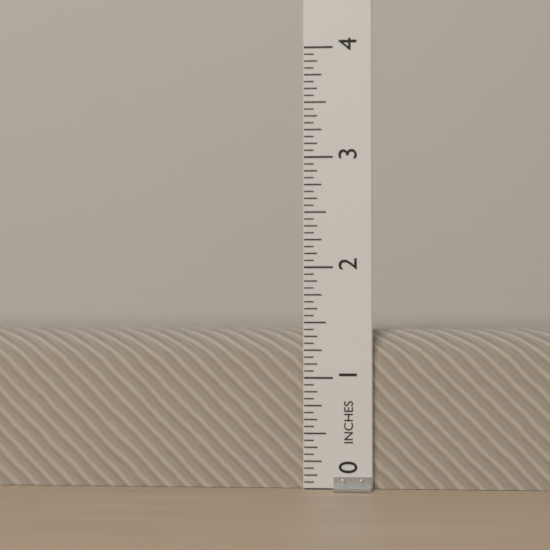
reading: 1.4375 in
